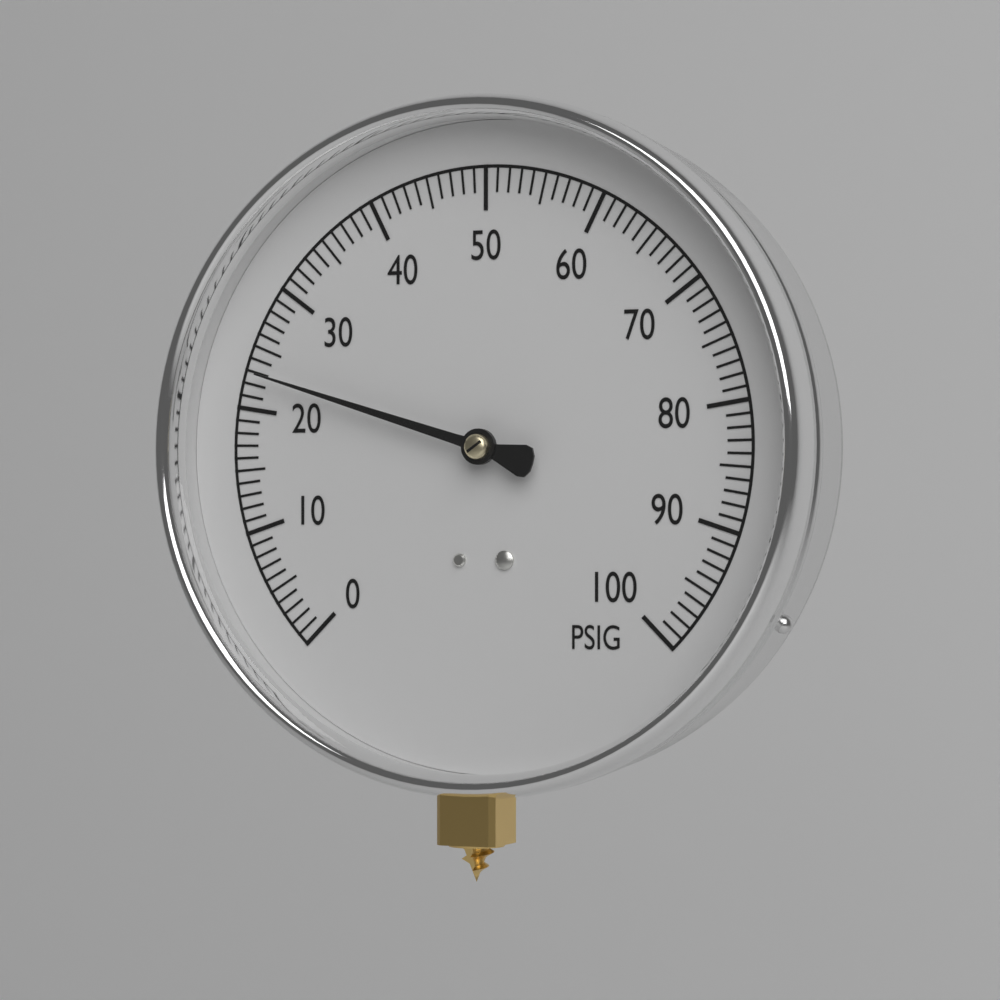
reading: 23 PSIG
